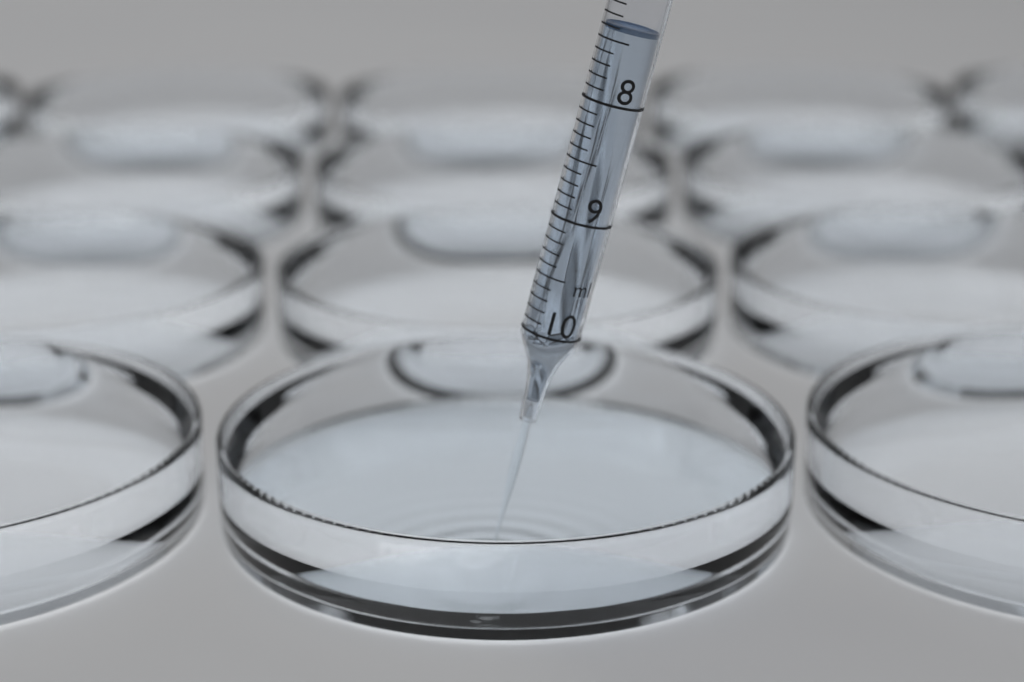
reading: 7.4 ml
